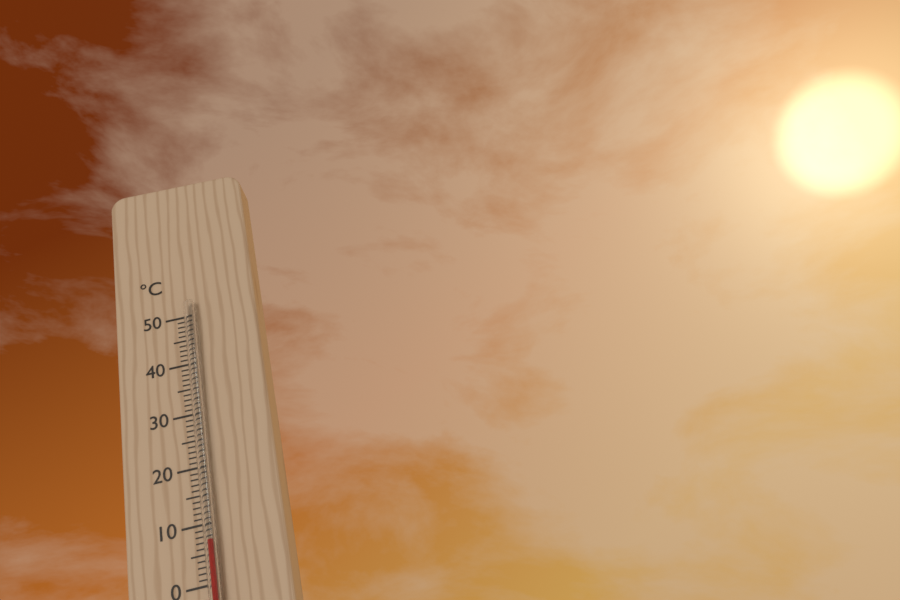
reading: 7 °C
